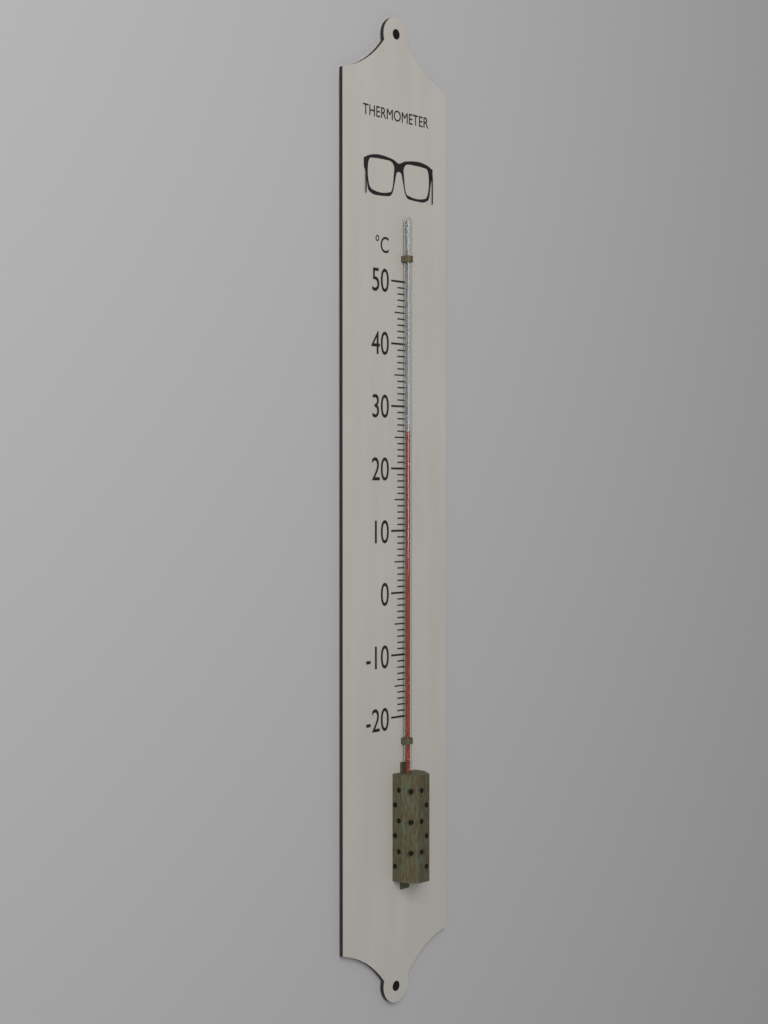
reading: 26 °C
